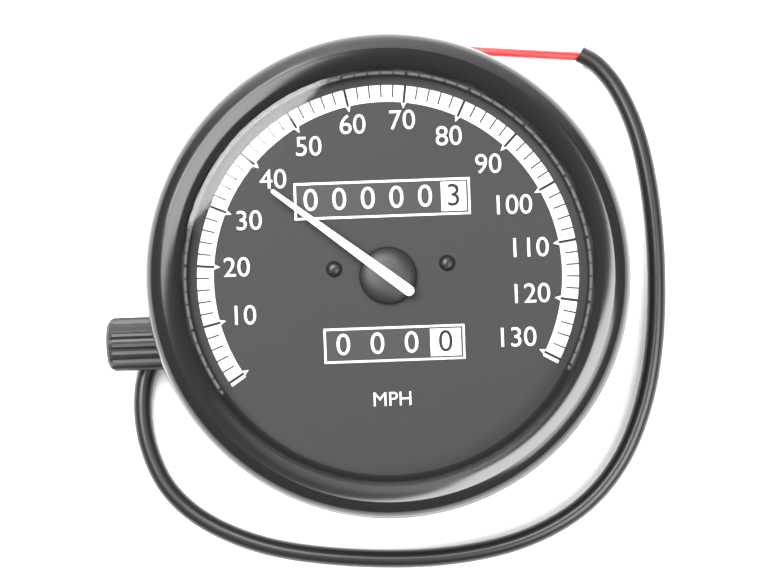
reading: 38 MPH
